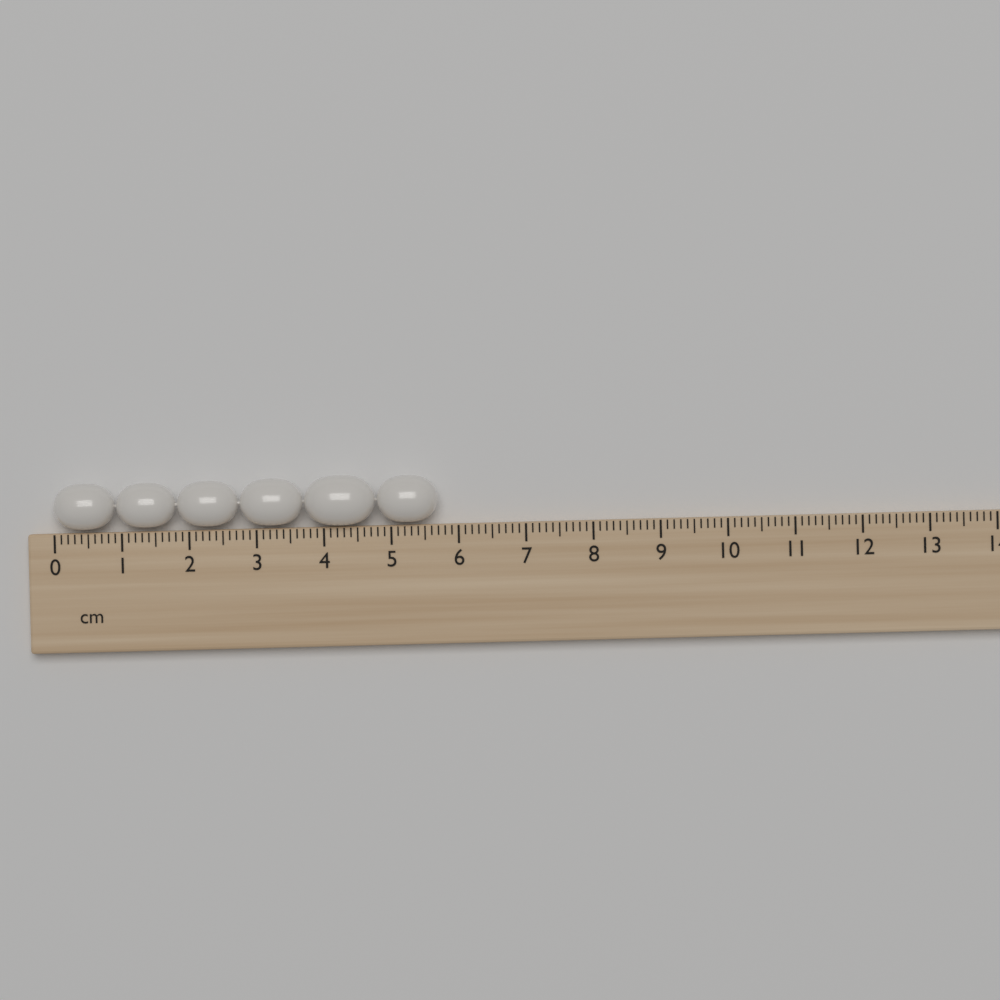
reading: 5.7 cm
